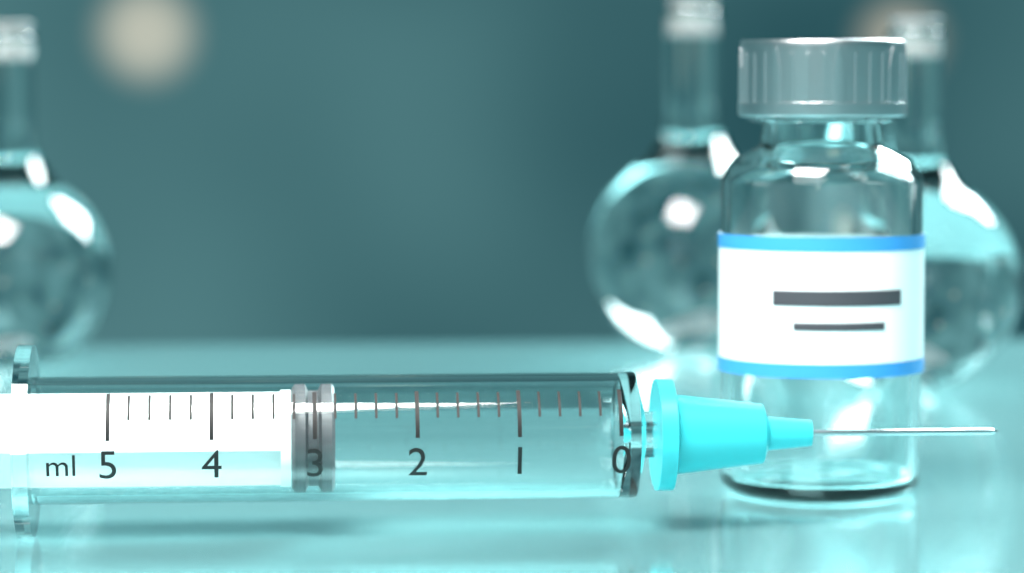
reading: 2.8 ml
